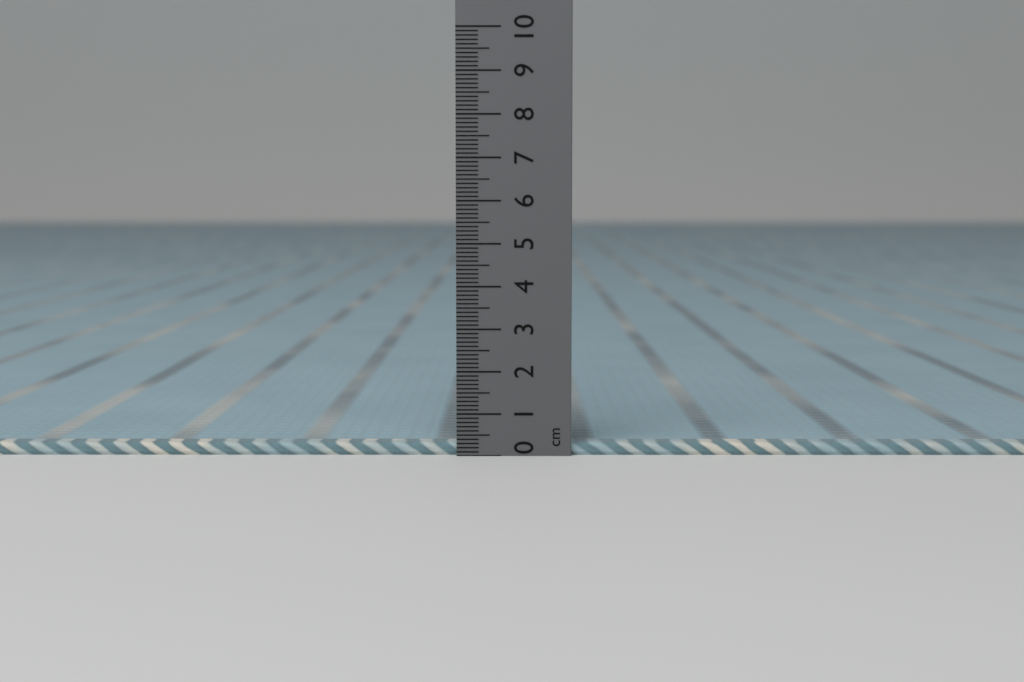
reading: 0.3 cm
